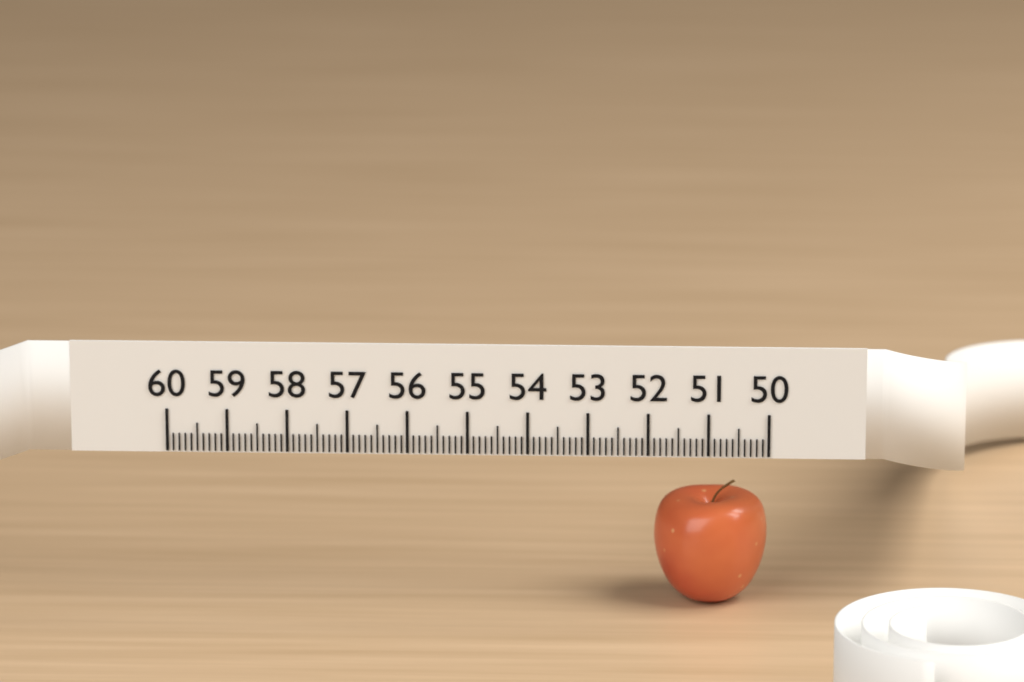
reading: 51.9 (no unit)
